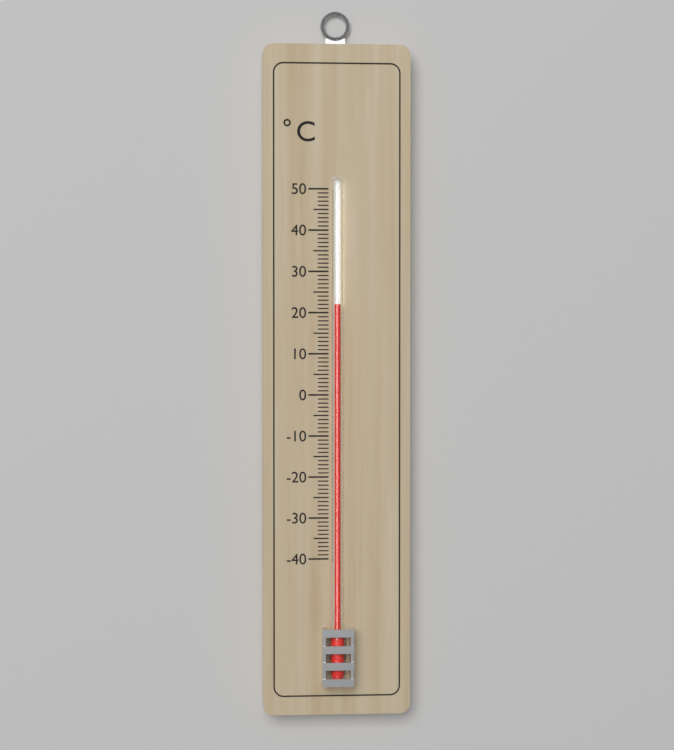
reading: 22 °C
